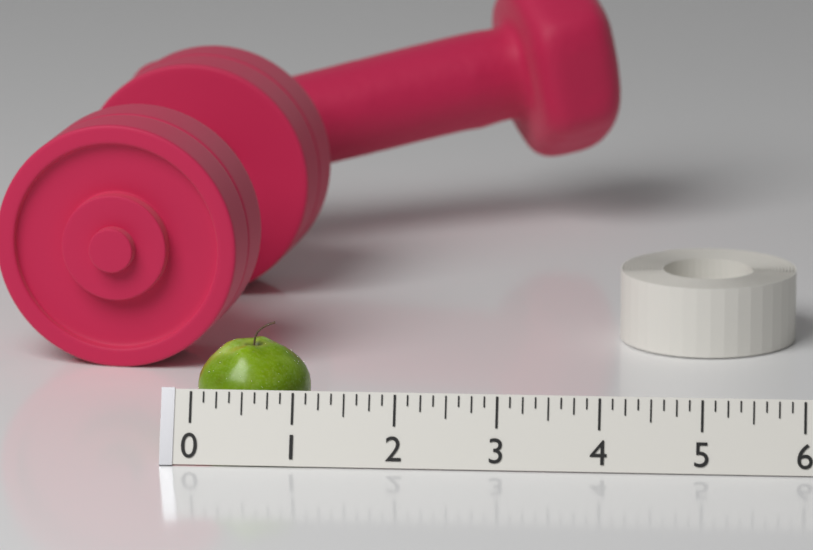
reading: 1.125 (no unit)
